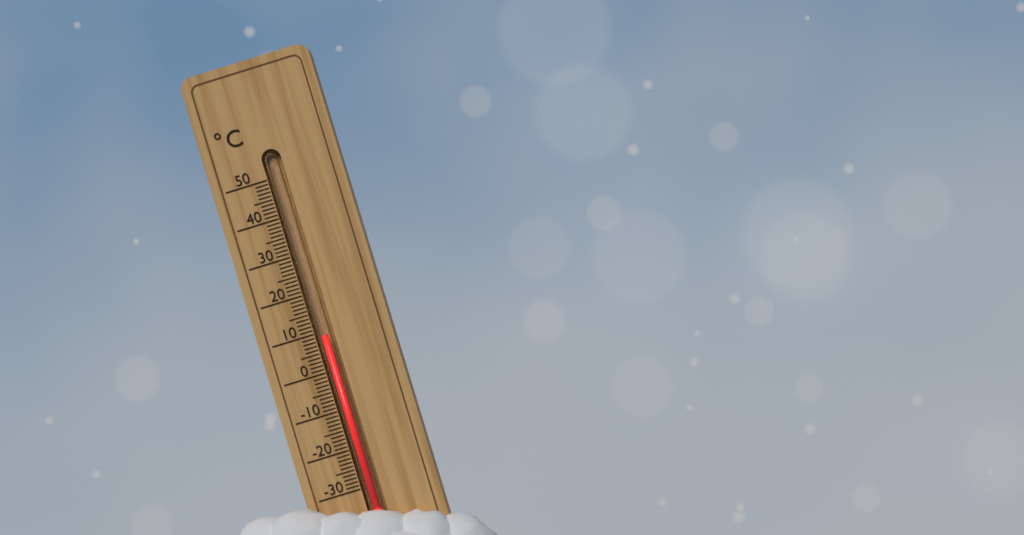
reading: 9 °C
